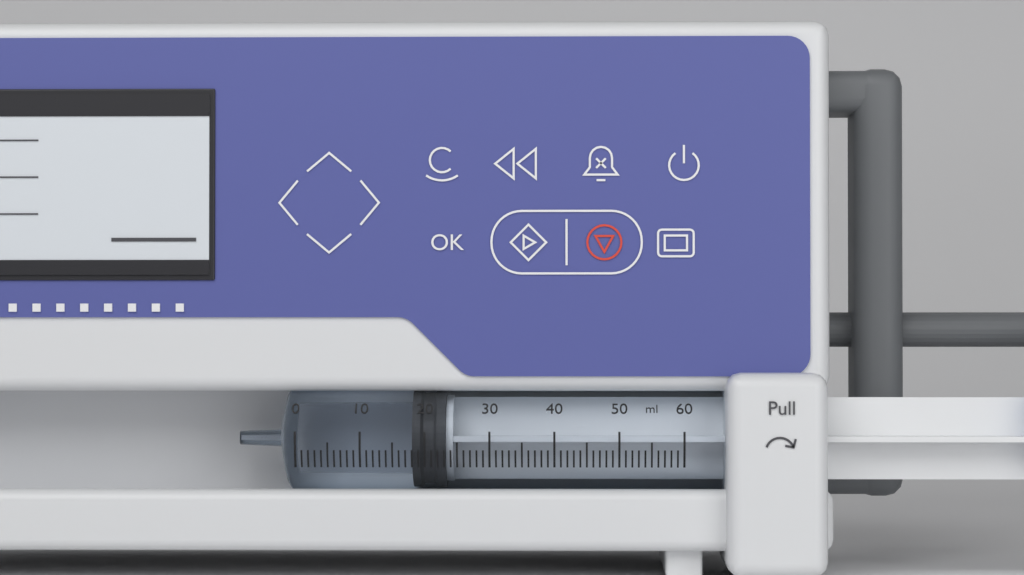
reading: 18 ml
